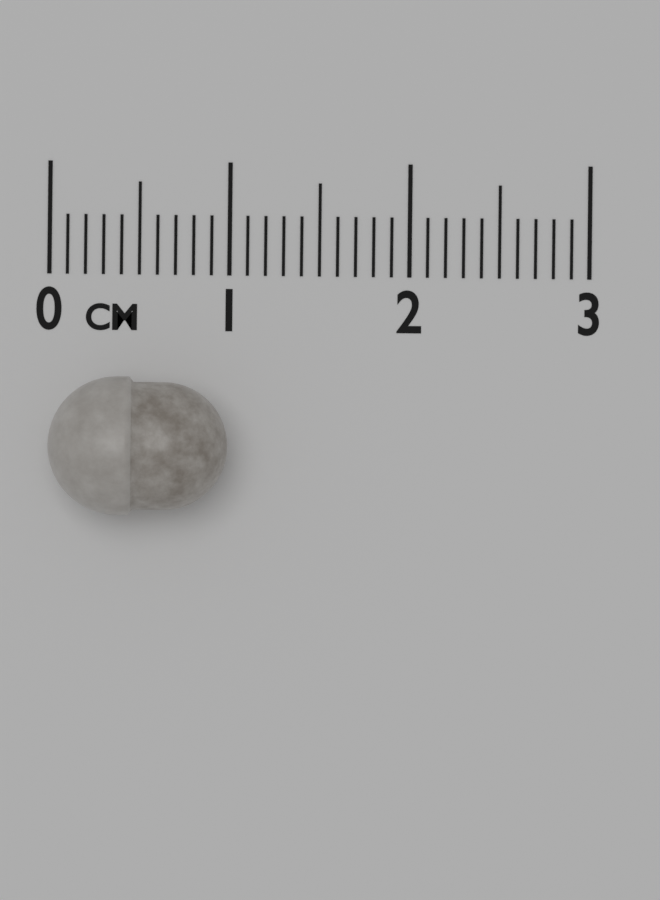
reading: 1.0 cm
